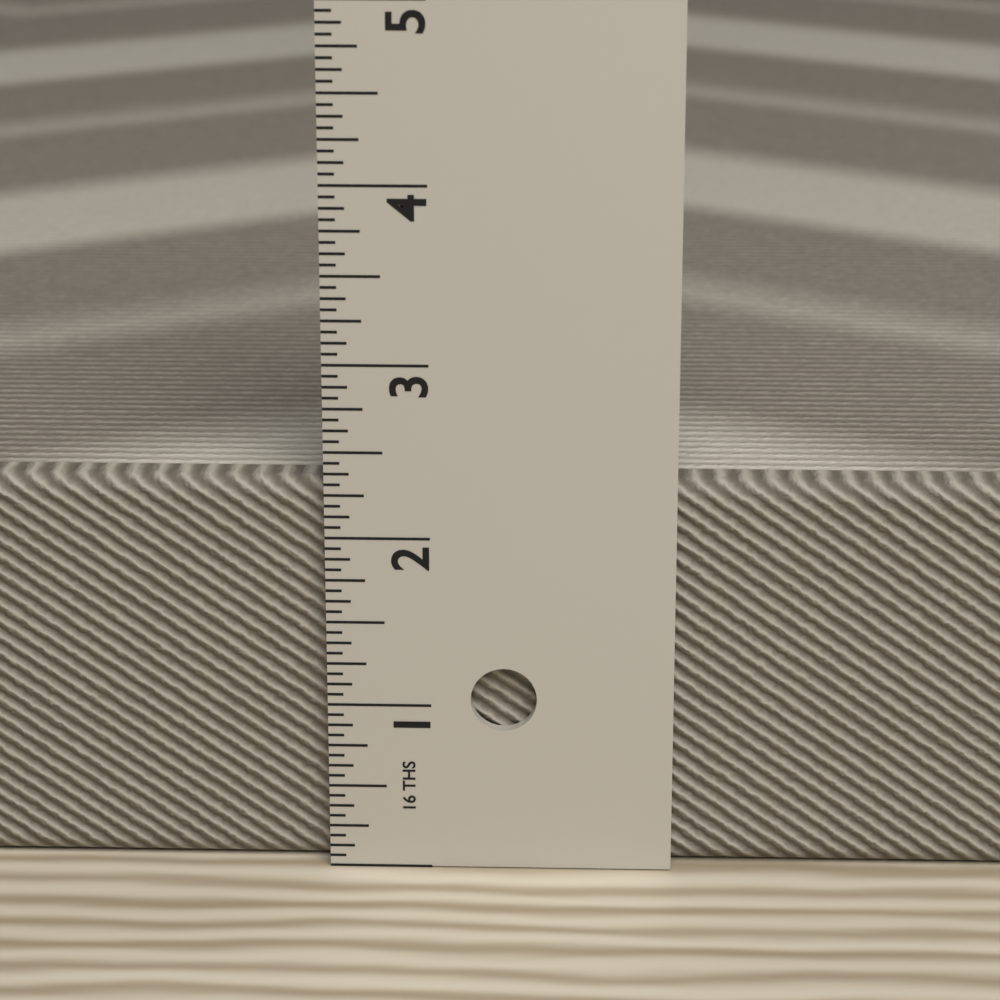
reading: 2.3125 in
